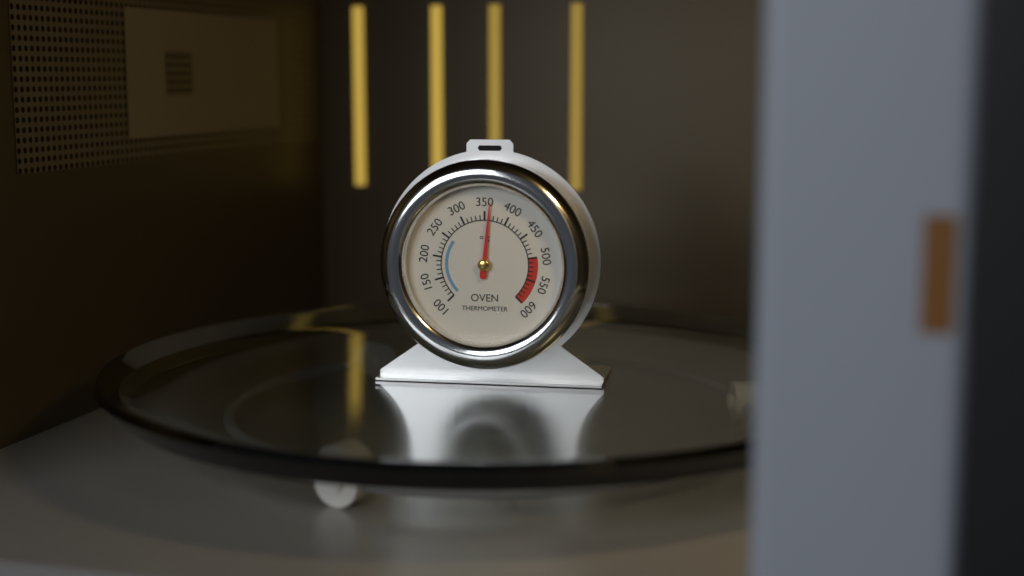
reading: 360 °F
